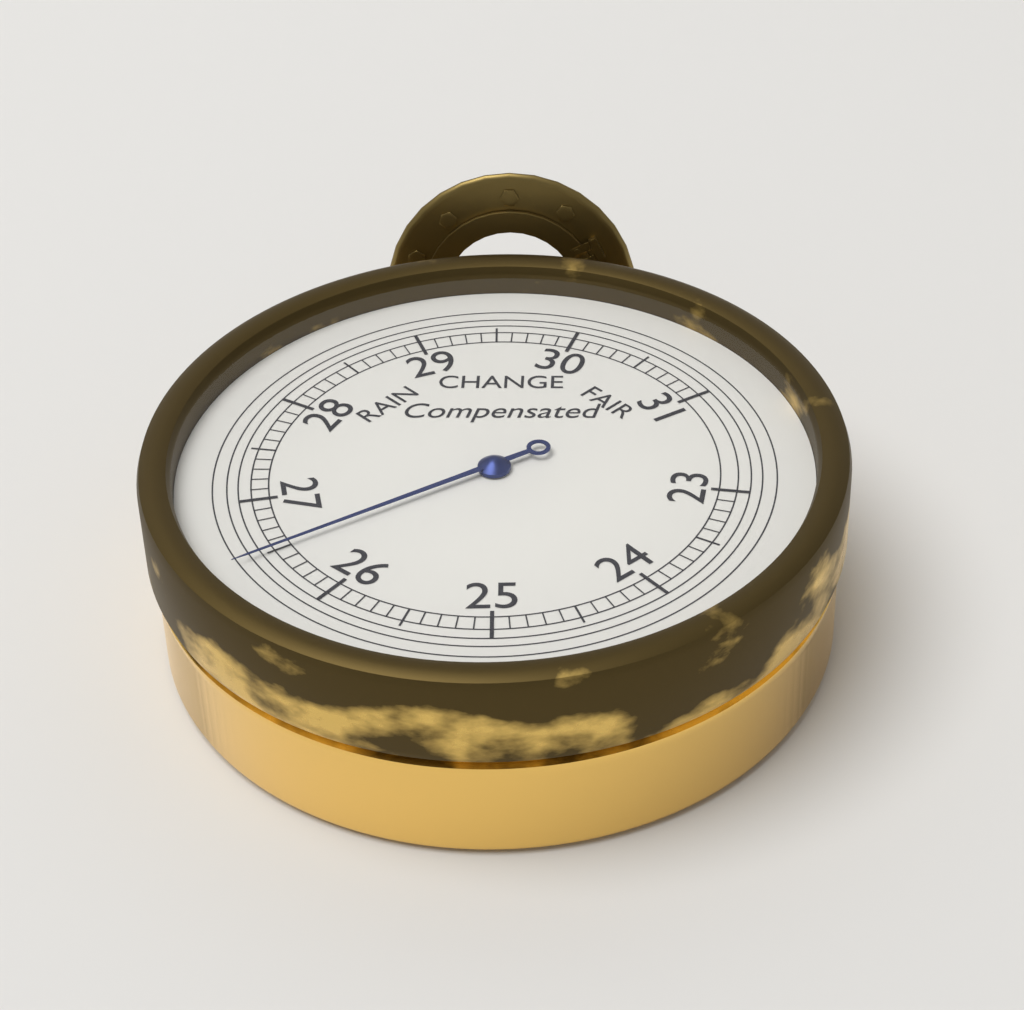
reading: 26.5 inHg
